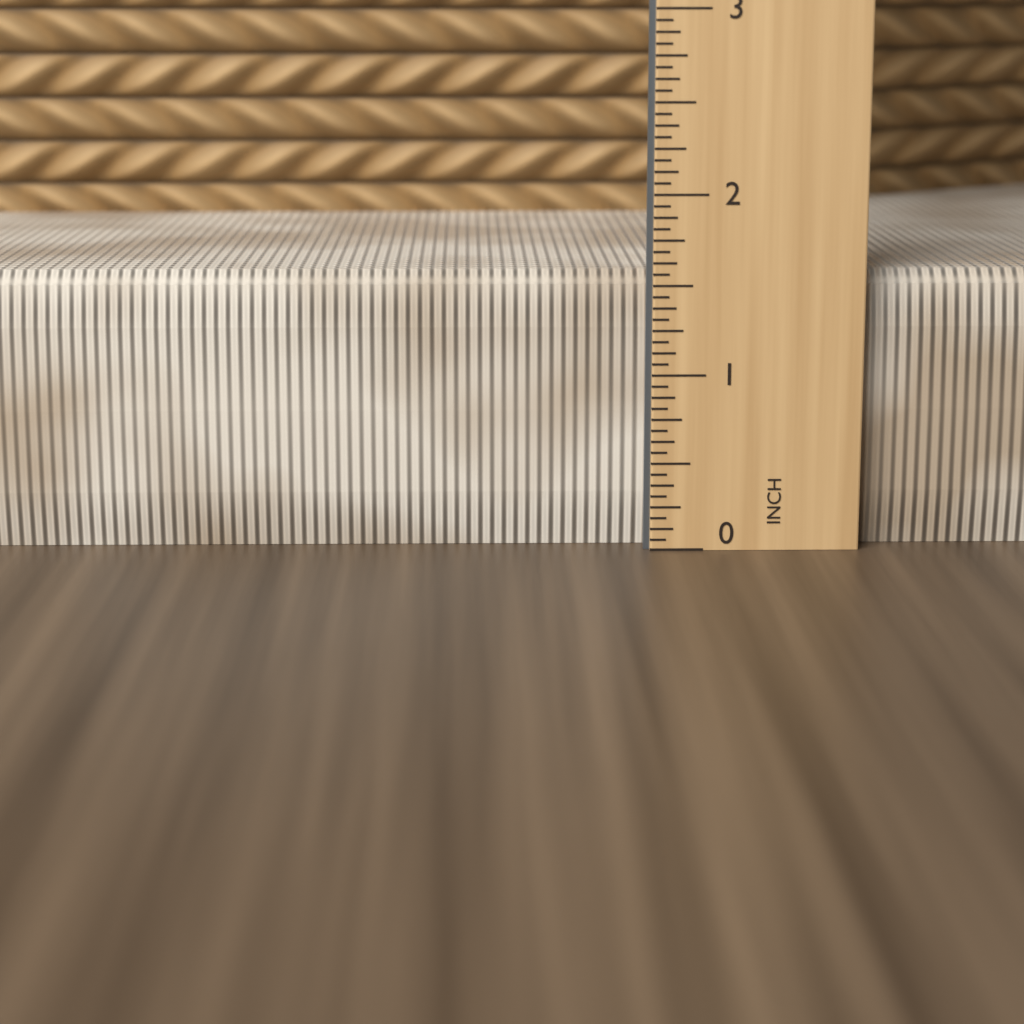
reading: 1.5625 in
